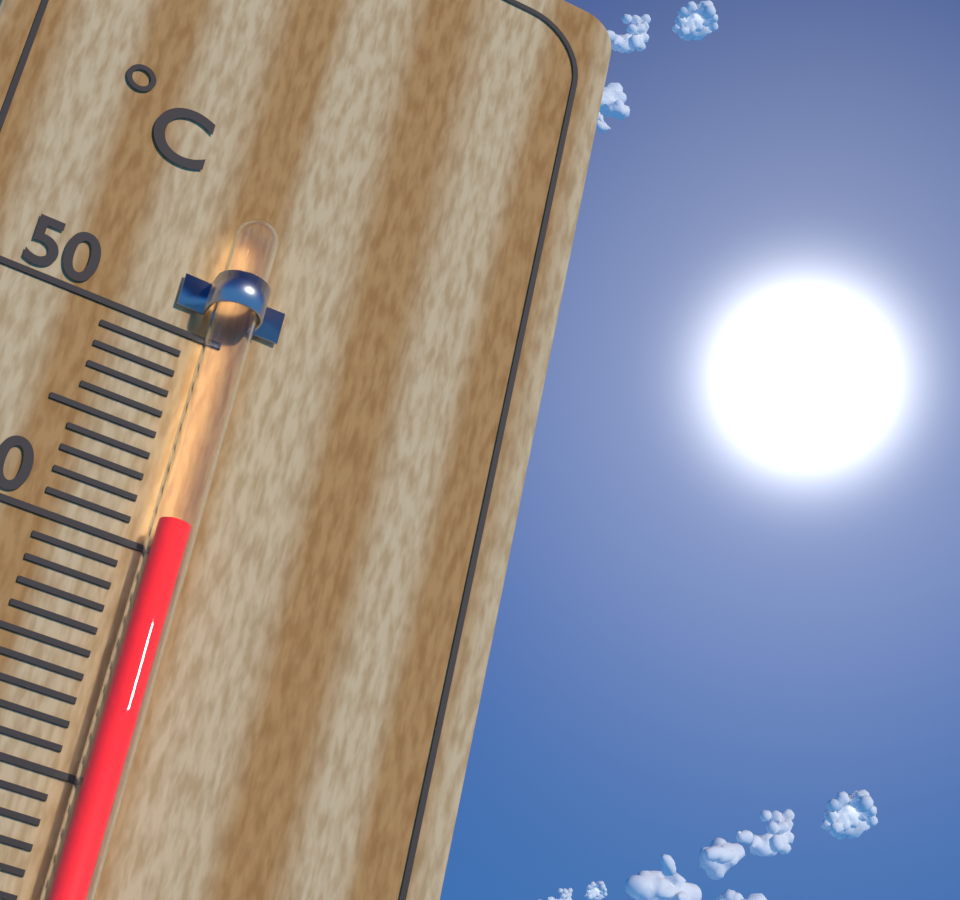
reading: 41 °C
